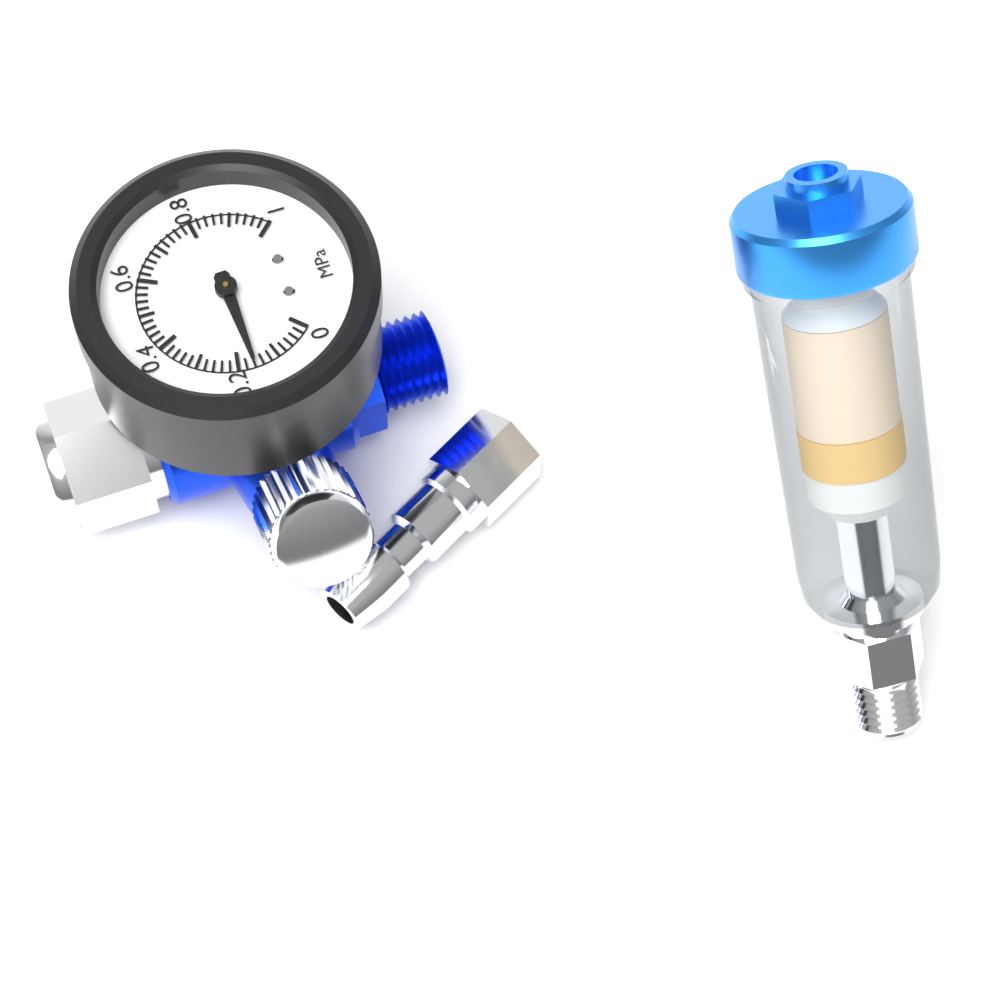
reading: 0.16 MPa
